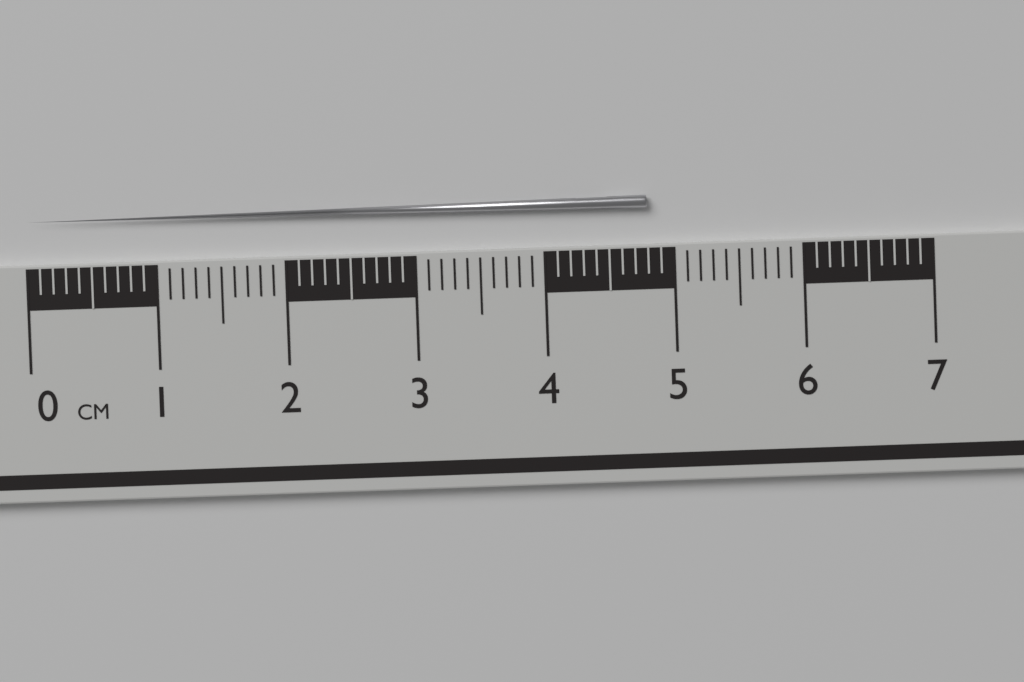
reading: 4.8 cm
